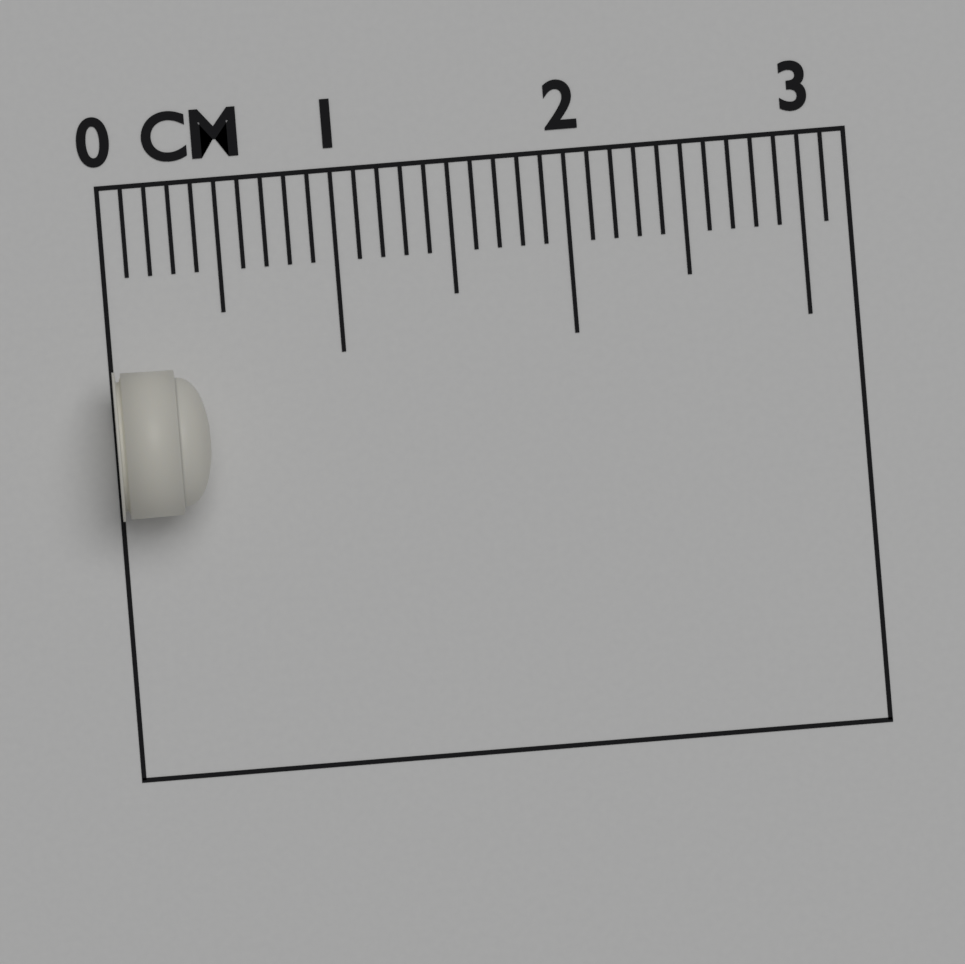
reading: 0.4 cm
